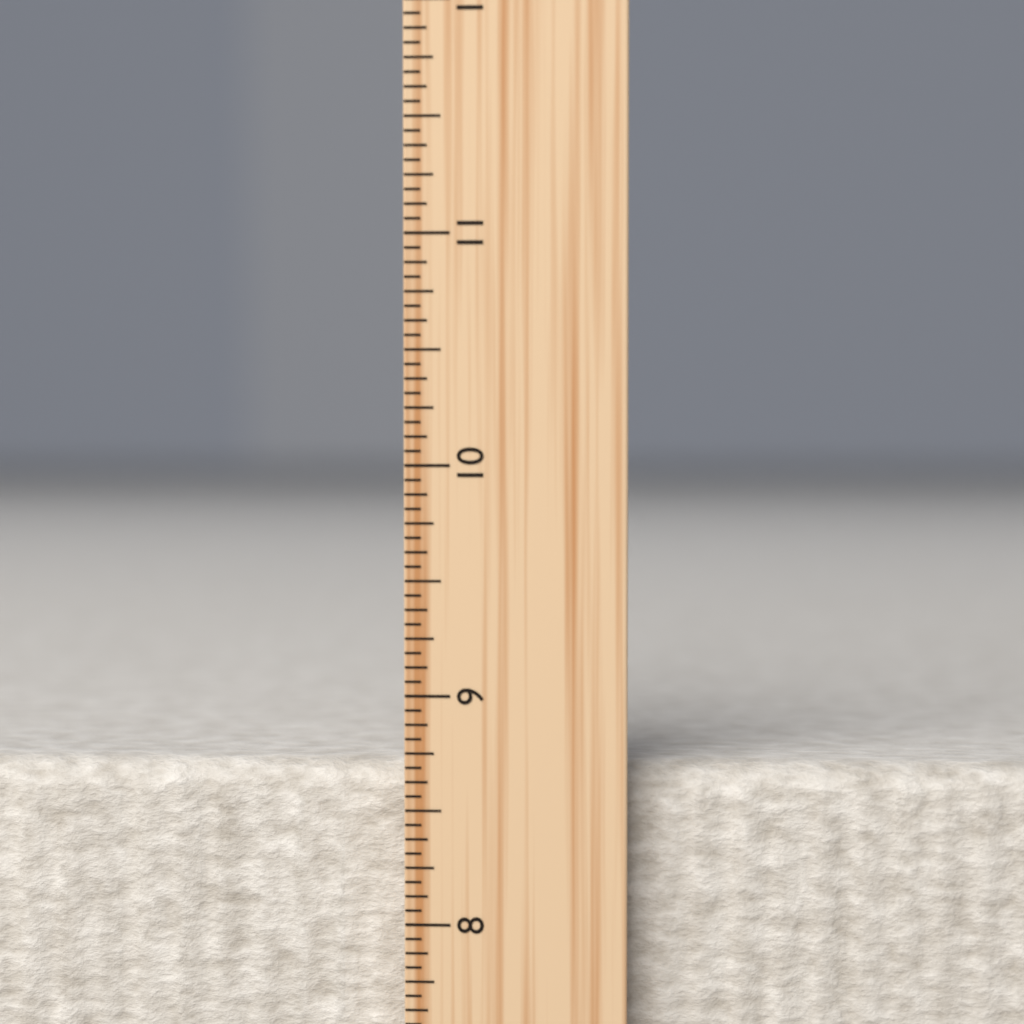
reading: 8.6875 inch
